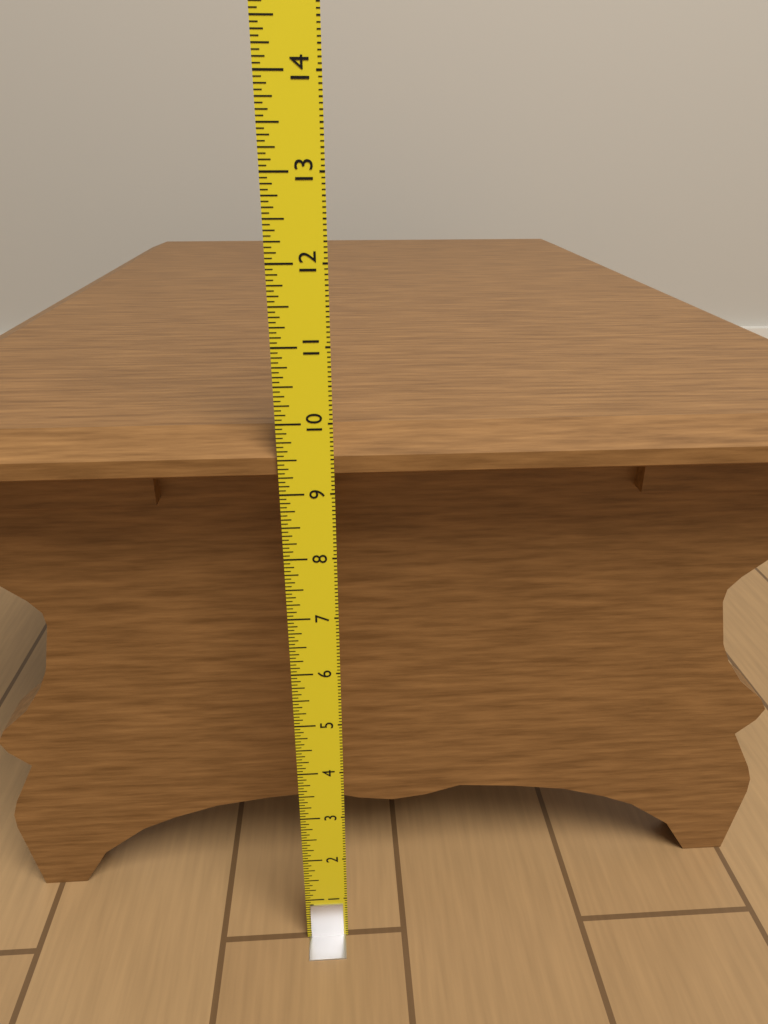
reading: 9.8125 in
